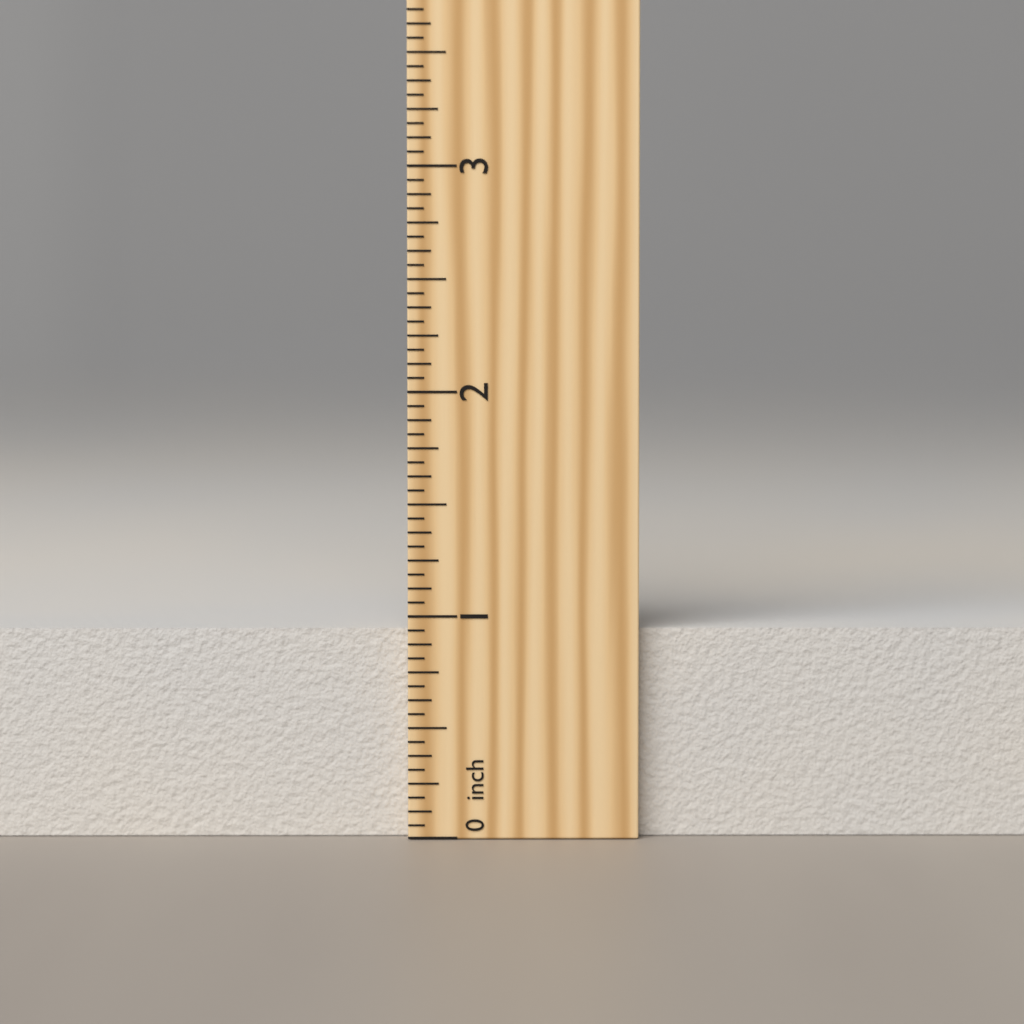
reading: 0.9375 inch
